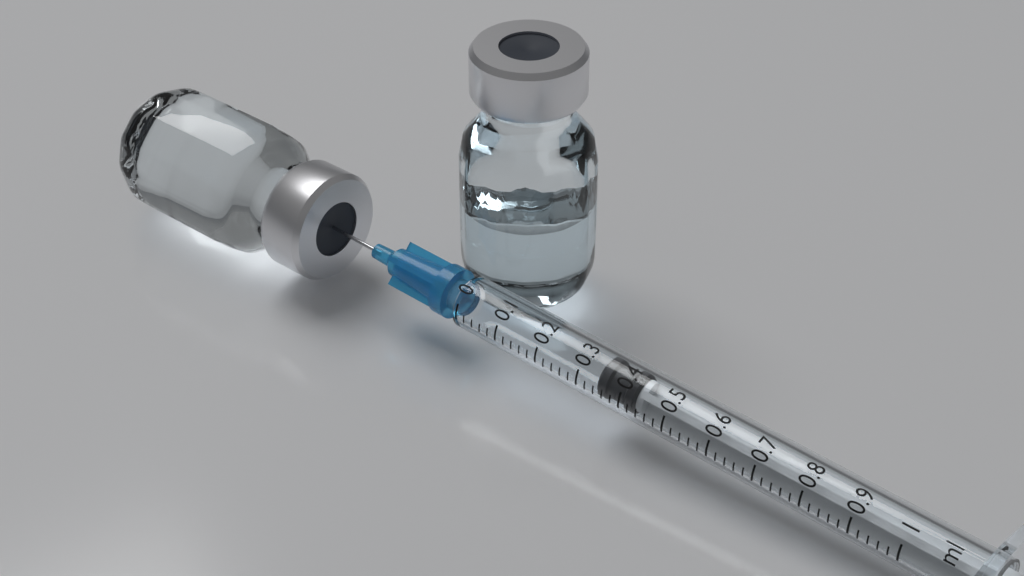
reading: 0.34 ml
